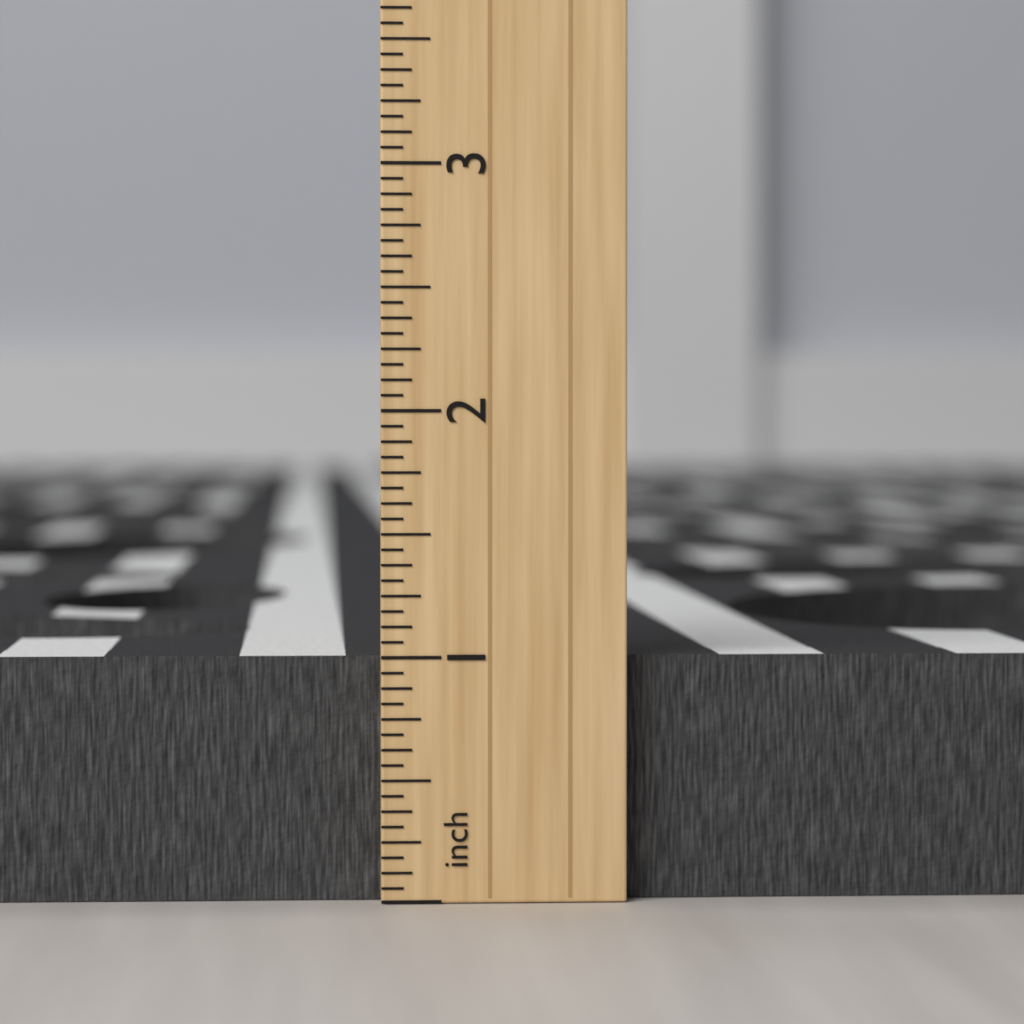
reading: 1.0000 inch
